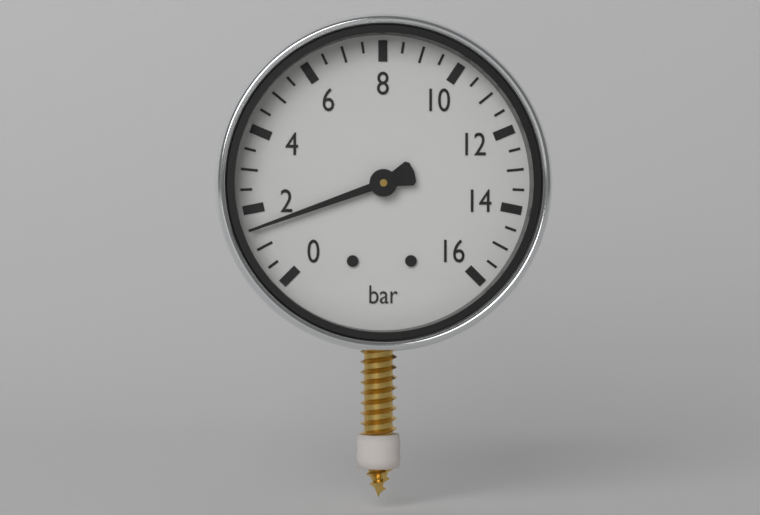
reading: 1.5 bar
